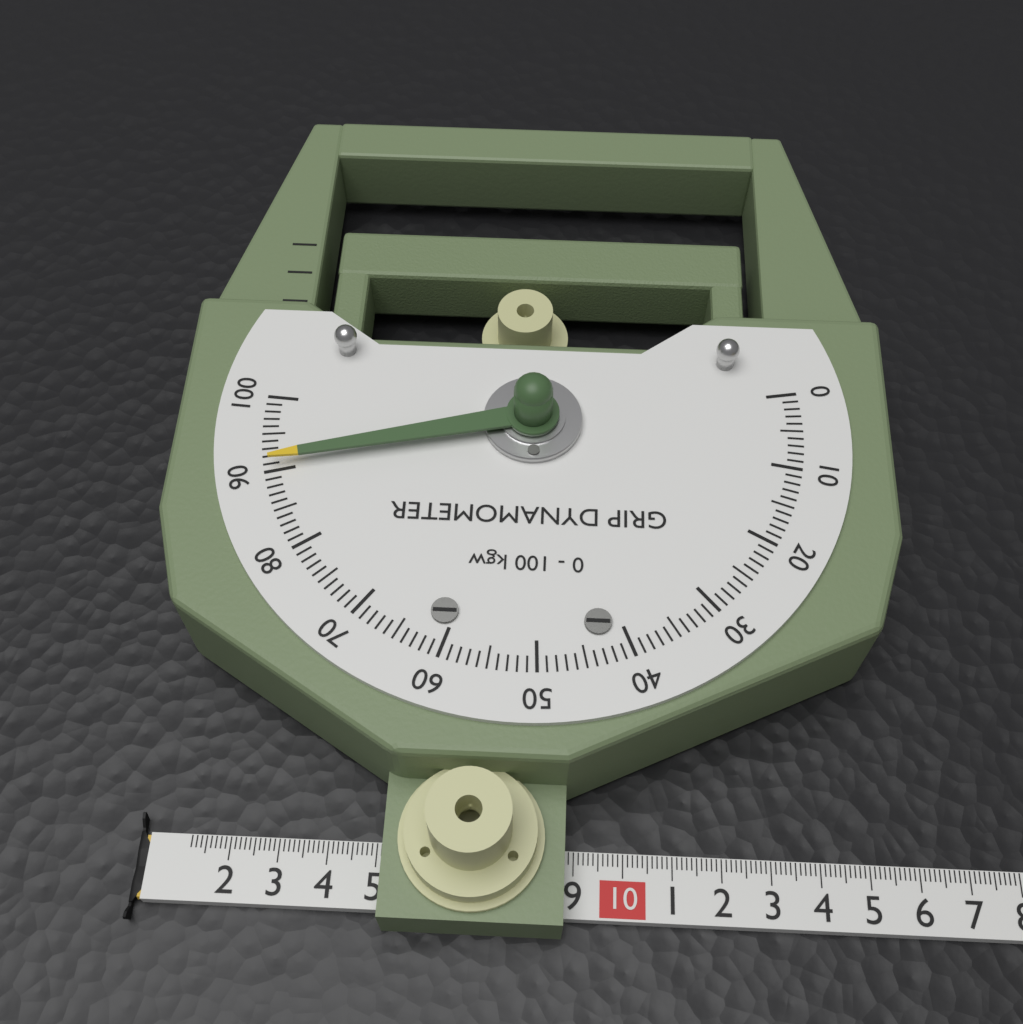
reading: 91 kgw
